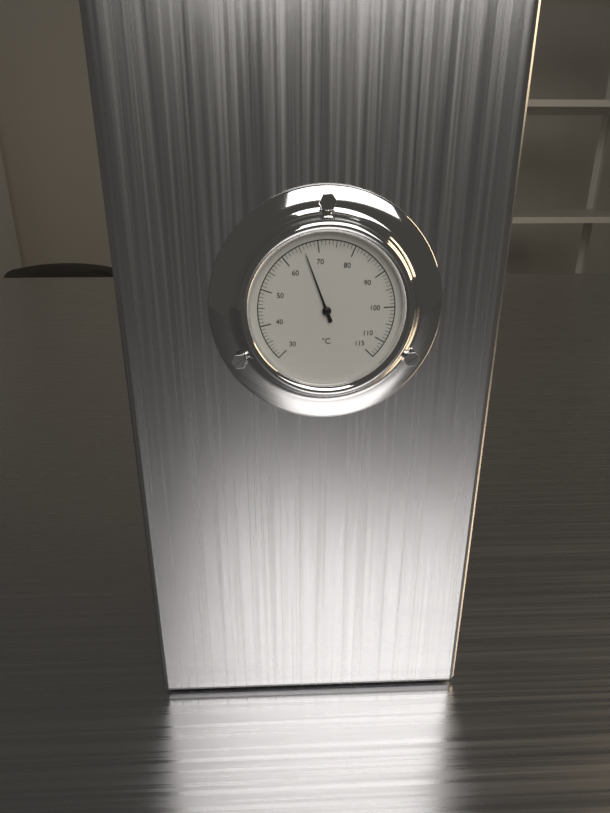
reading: 66 °C
